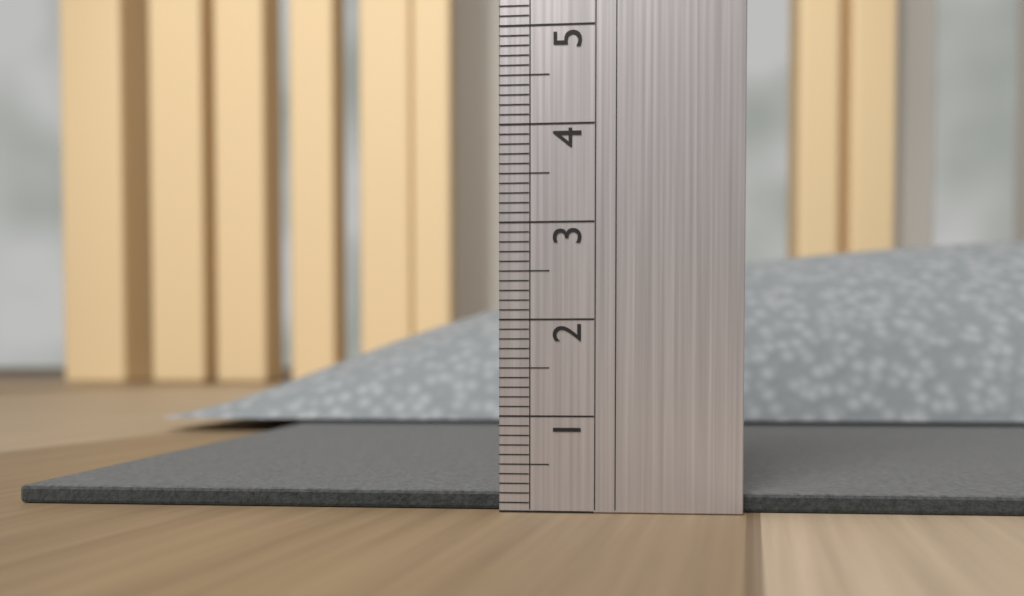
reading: 0.2 (no unit)
